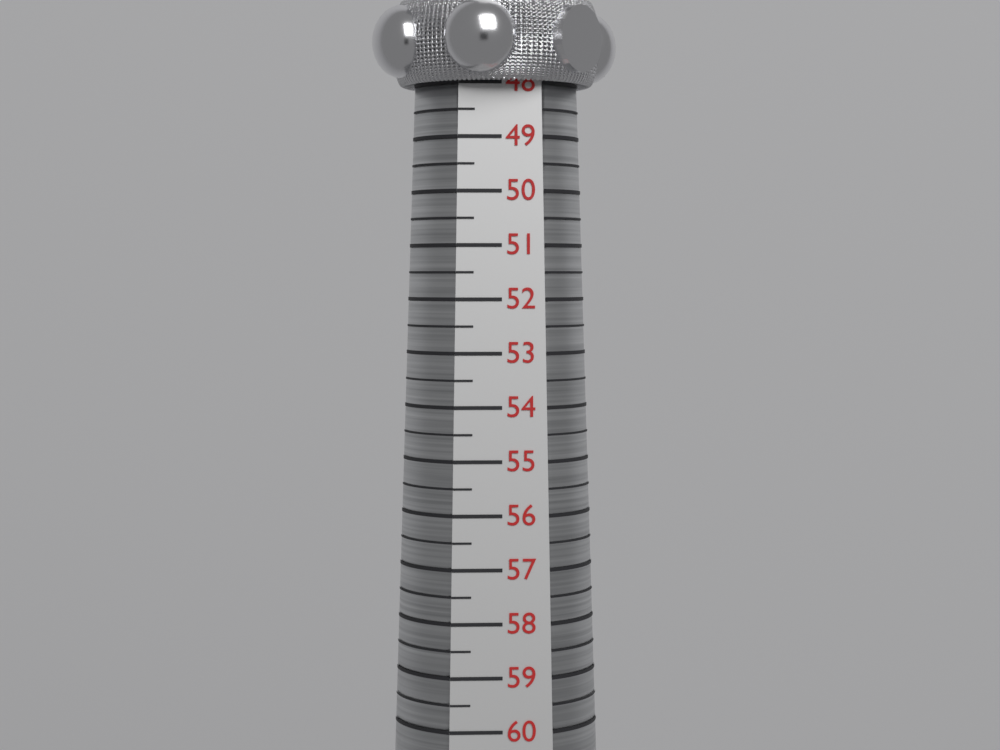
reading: 48.0 (no unit)
